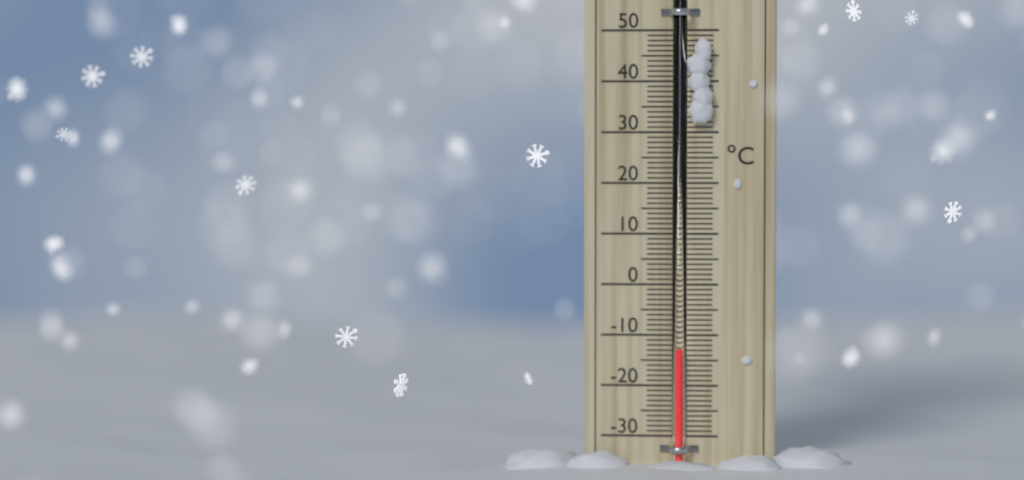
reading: -13 °C
